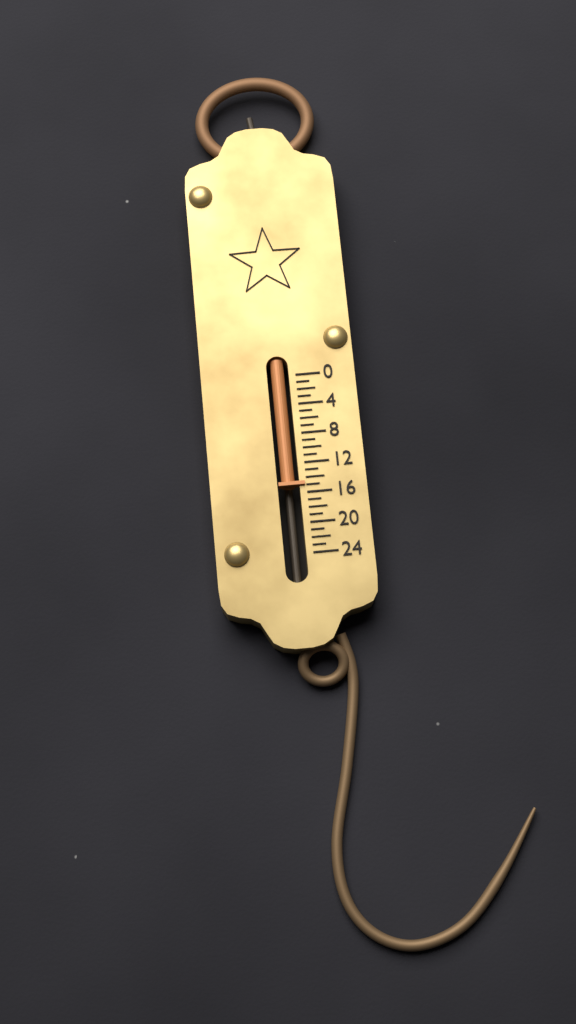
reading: 15 (no unit)
